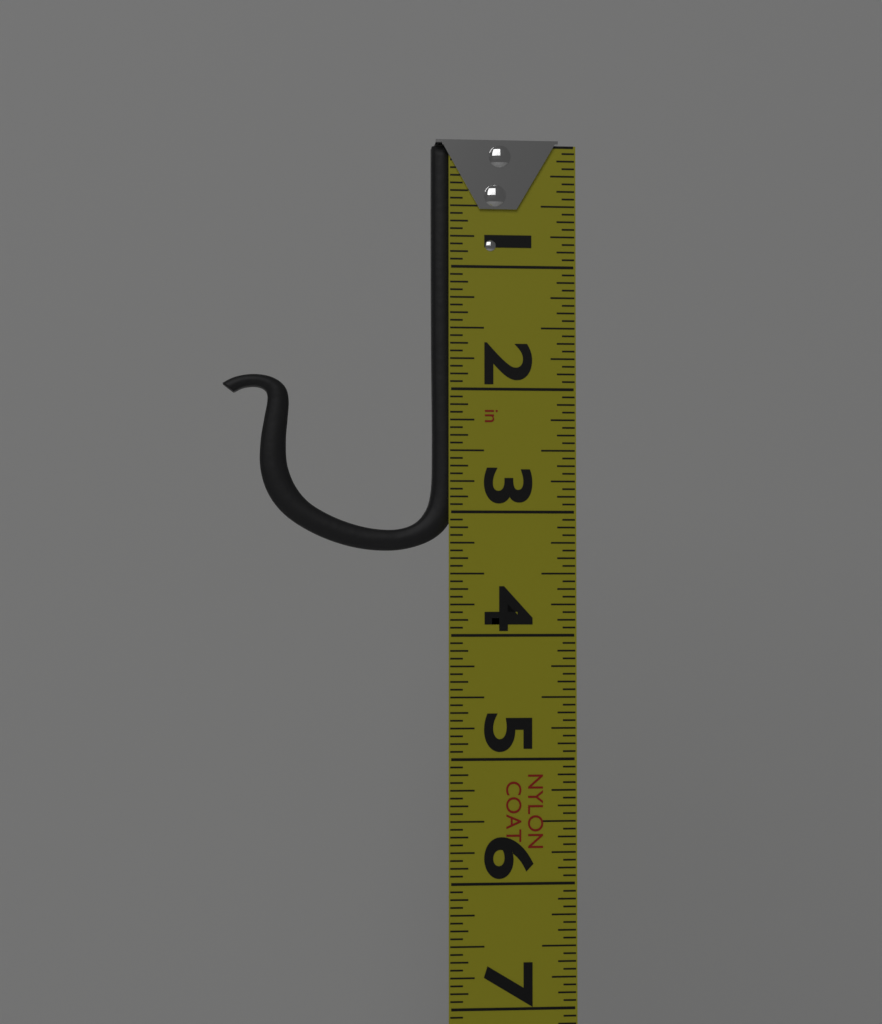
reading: 3.3125 in
